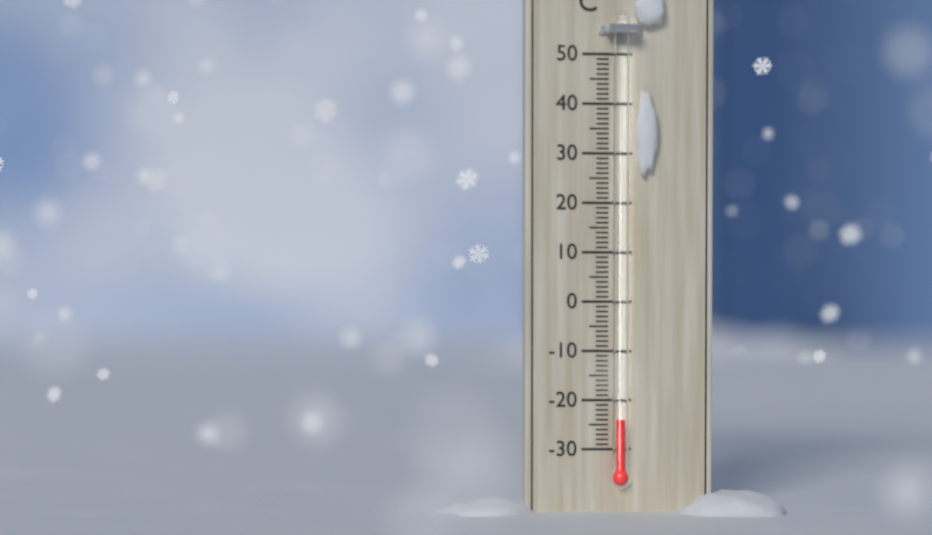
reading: -24 °C
